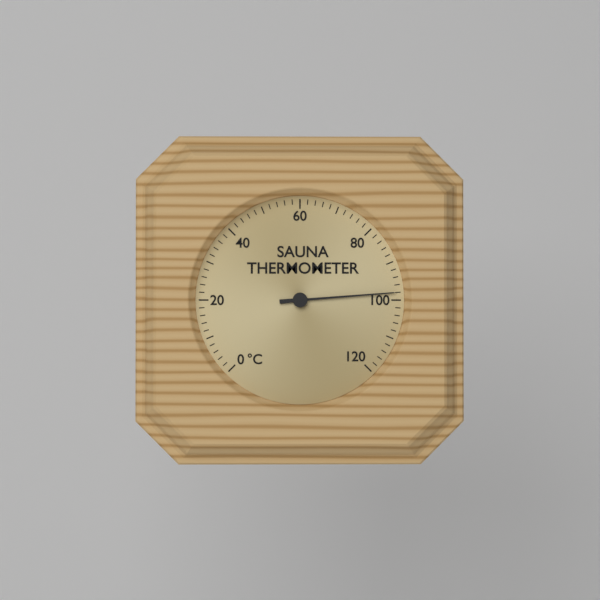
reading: 98 °C
